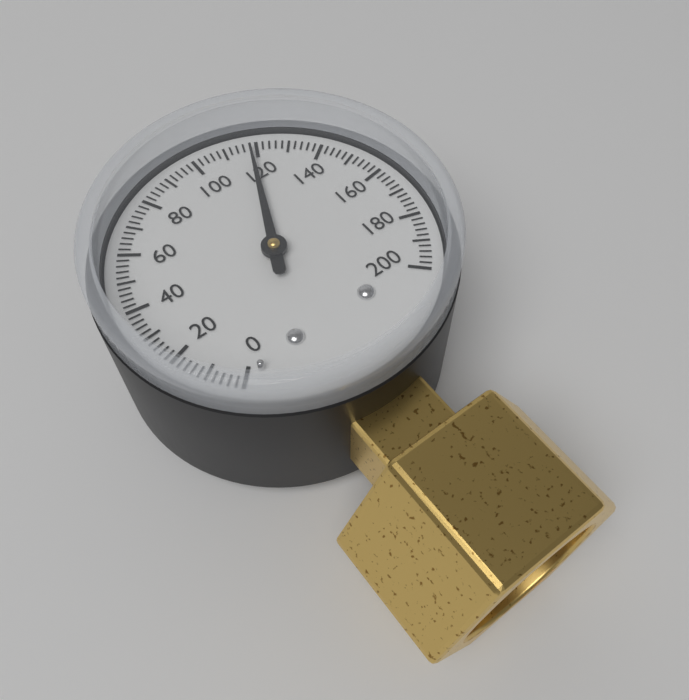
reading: 118 (no unit)
